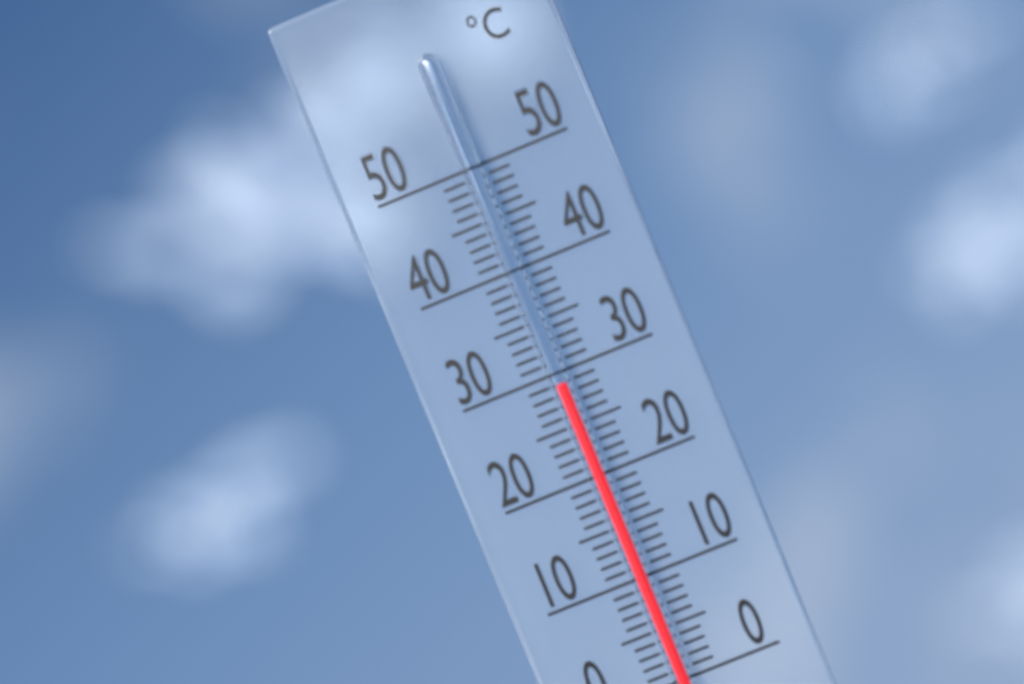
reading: 29 °C
